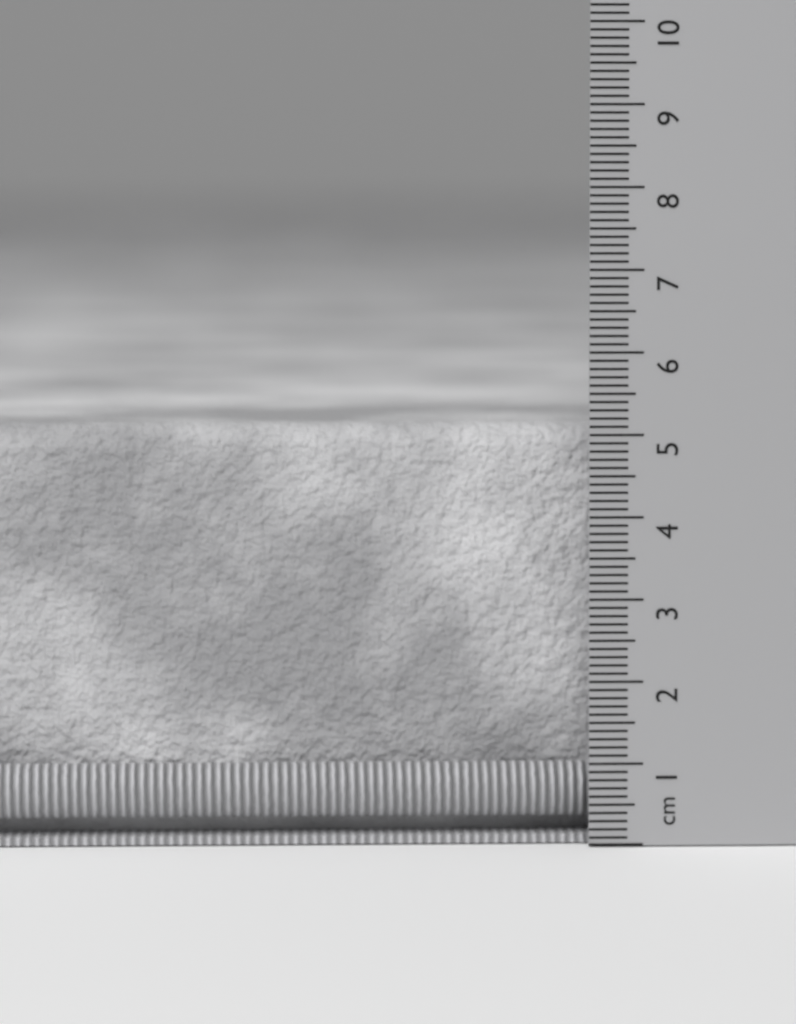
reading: 5.1 cm
